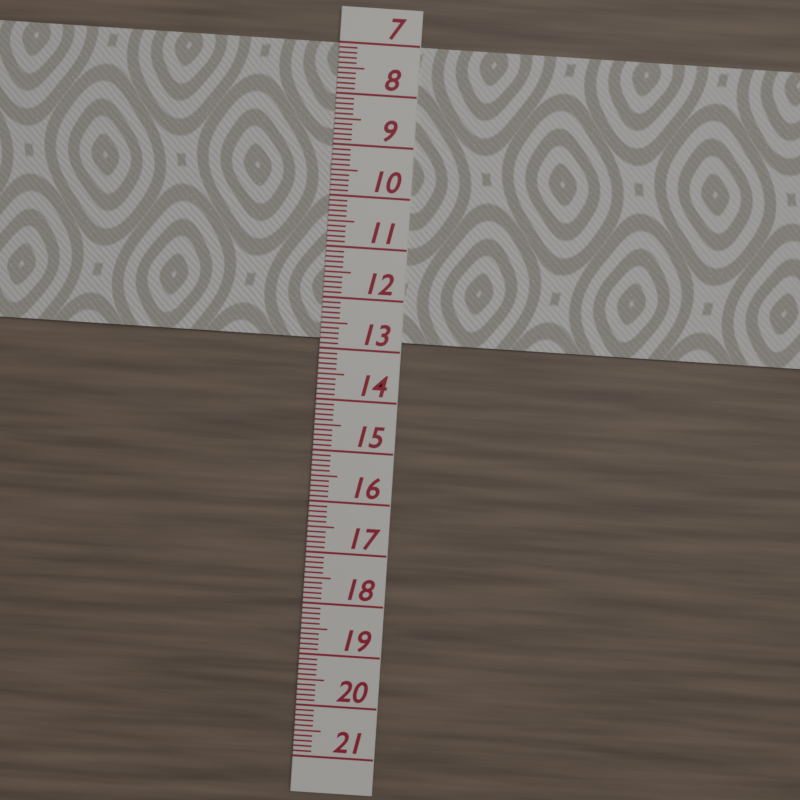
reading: 12.8 (no unit)
